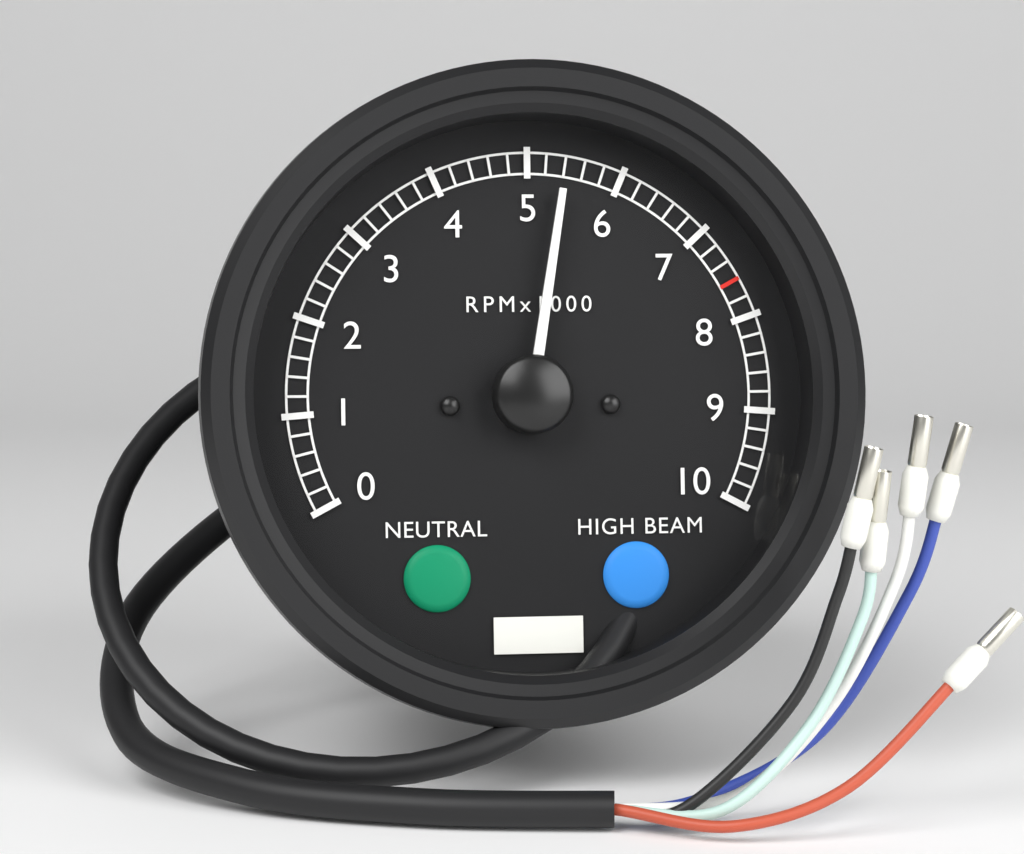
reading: 5400 RPM
